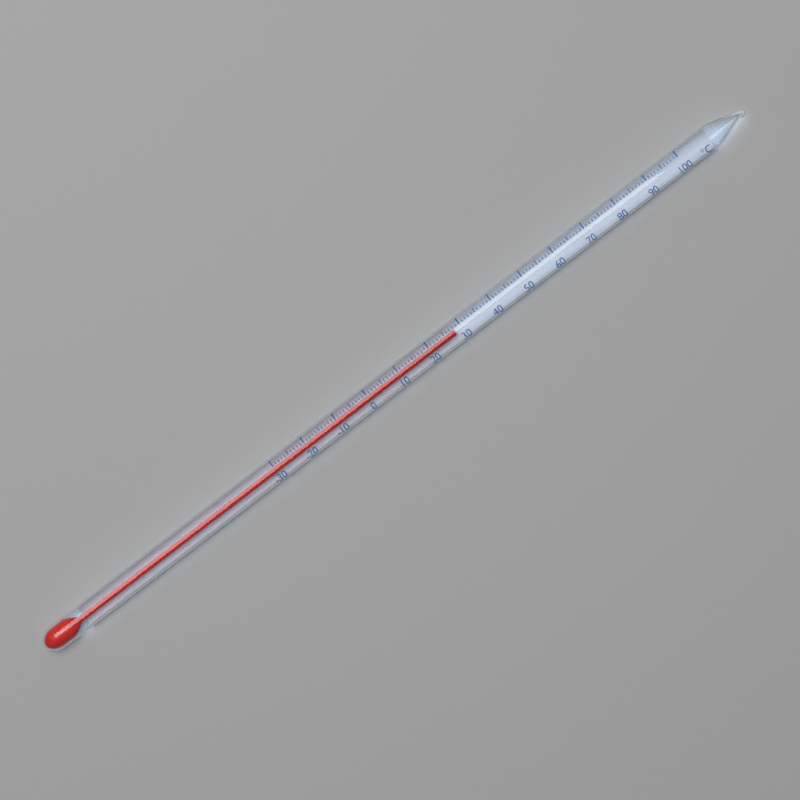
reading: 28 °C
